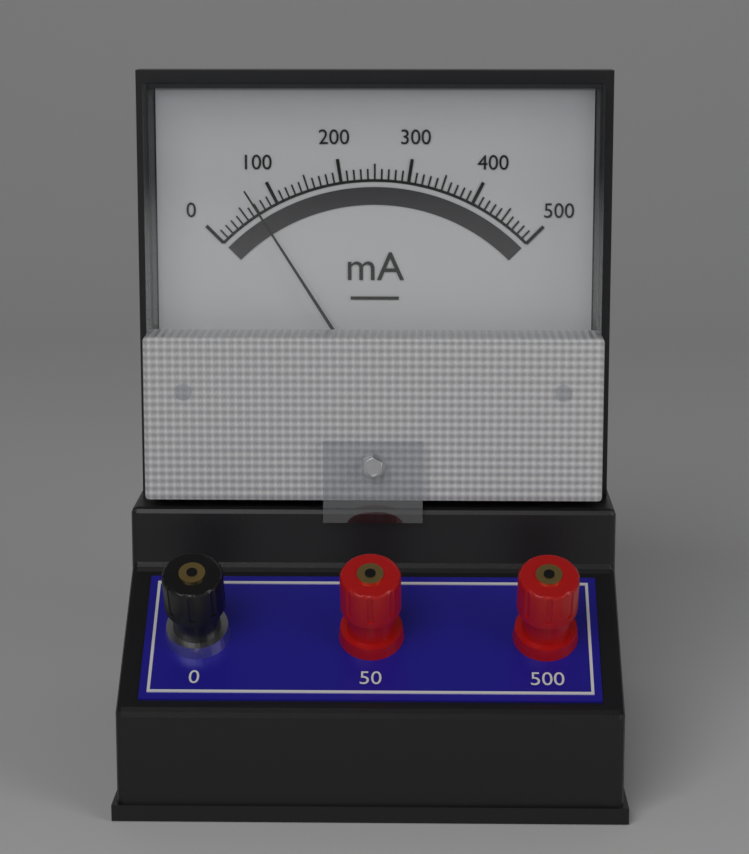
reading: 70 mA
